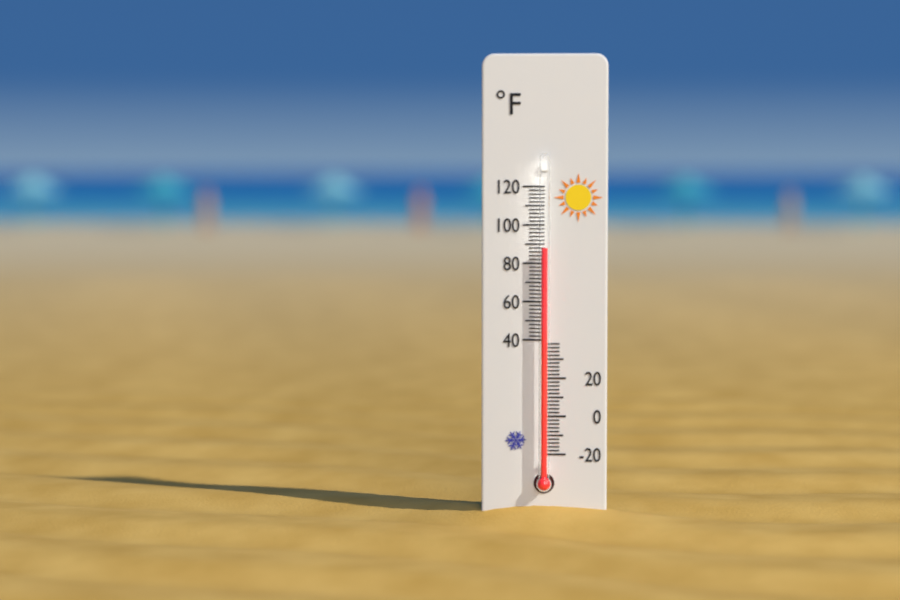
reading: 88 °F
